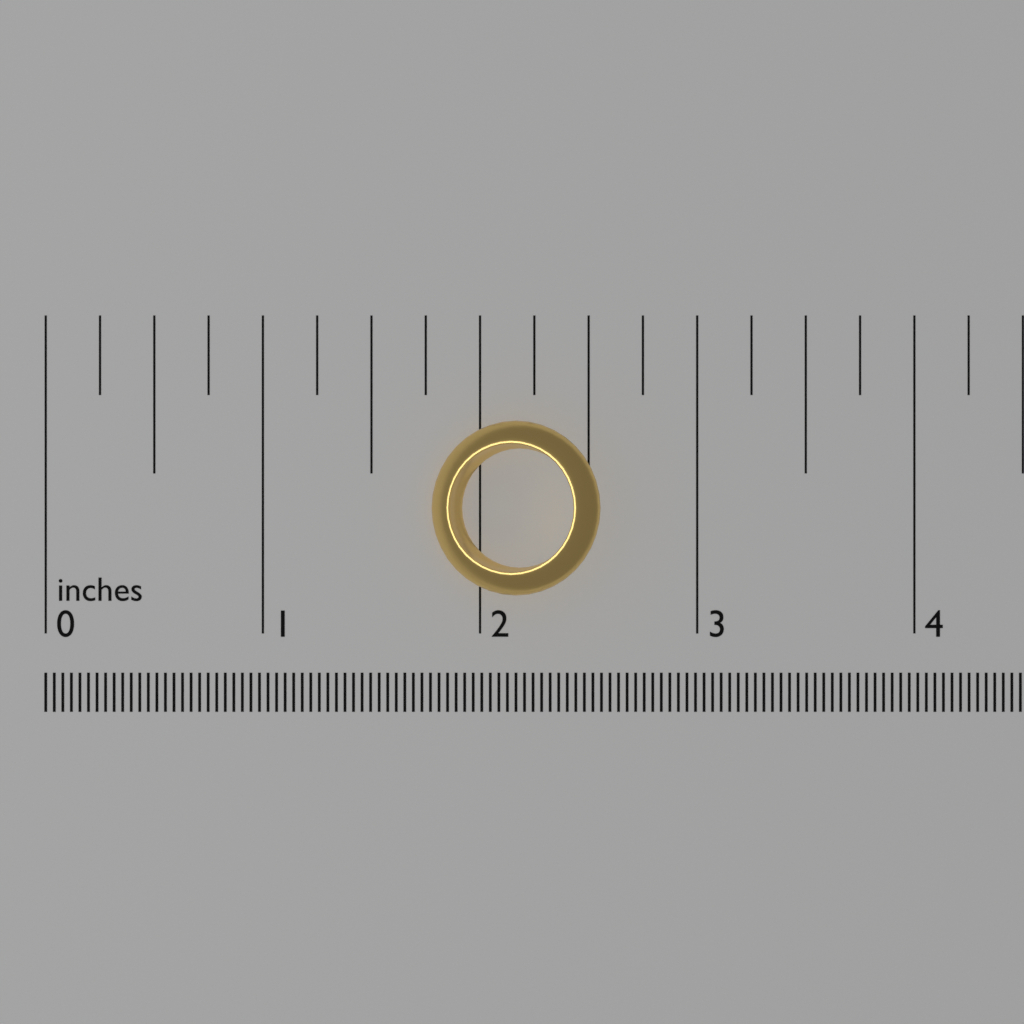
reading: 2.55 in
